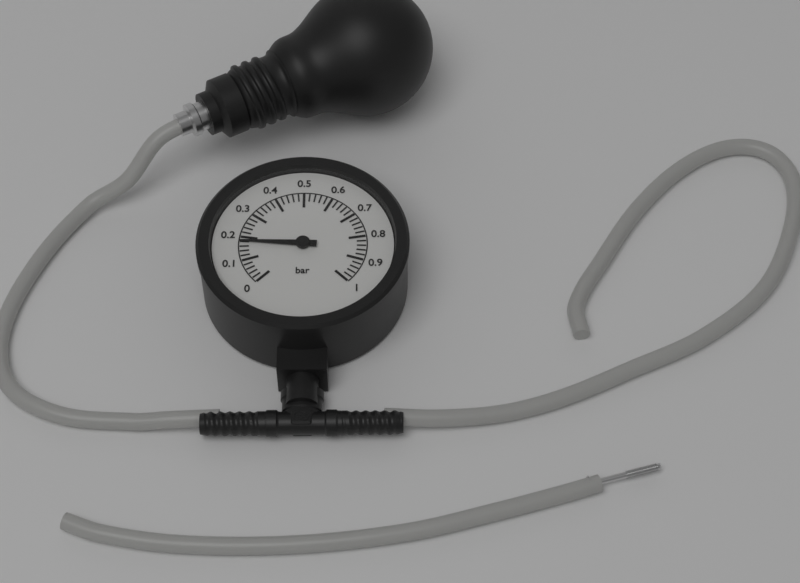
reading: 0.18 bar
